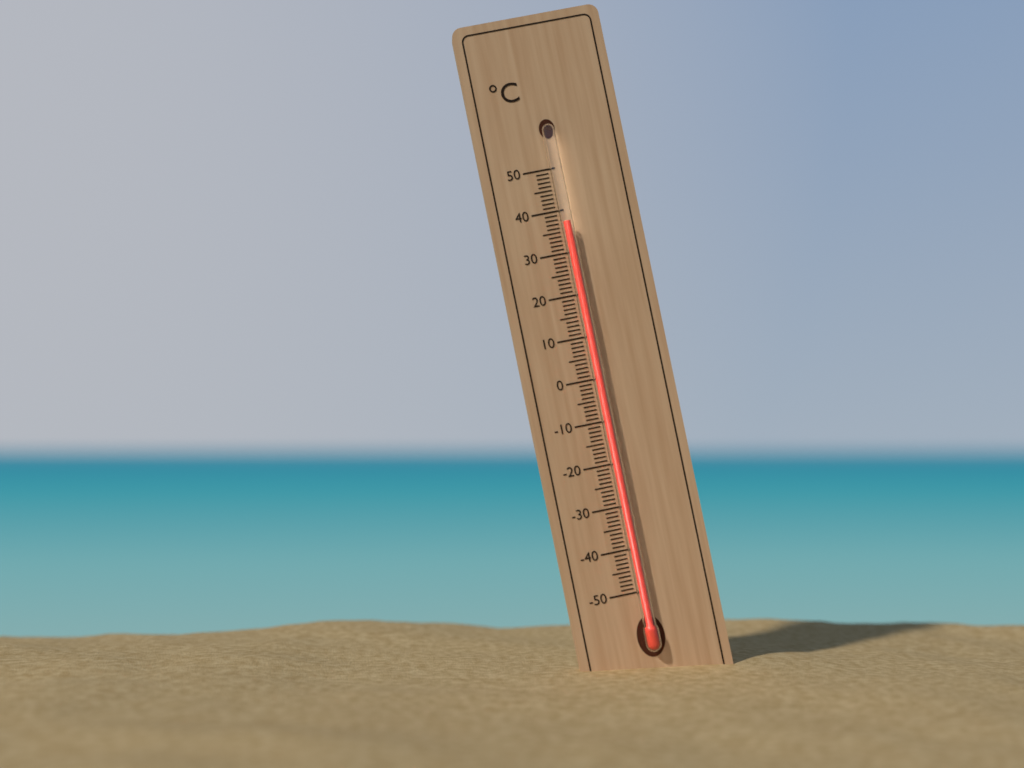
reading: 37 °C
